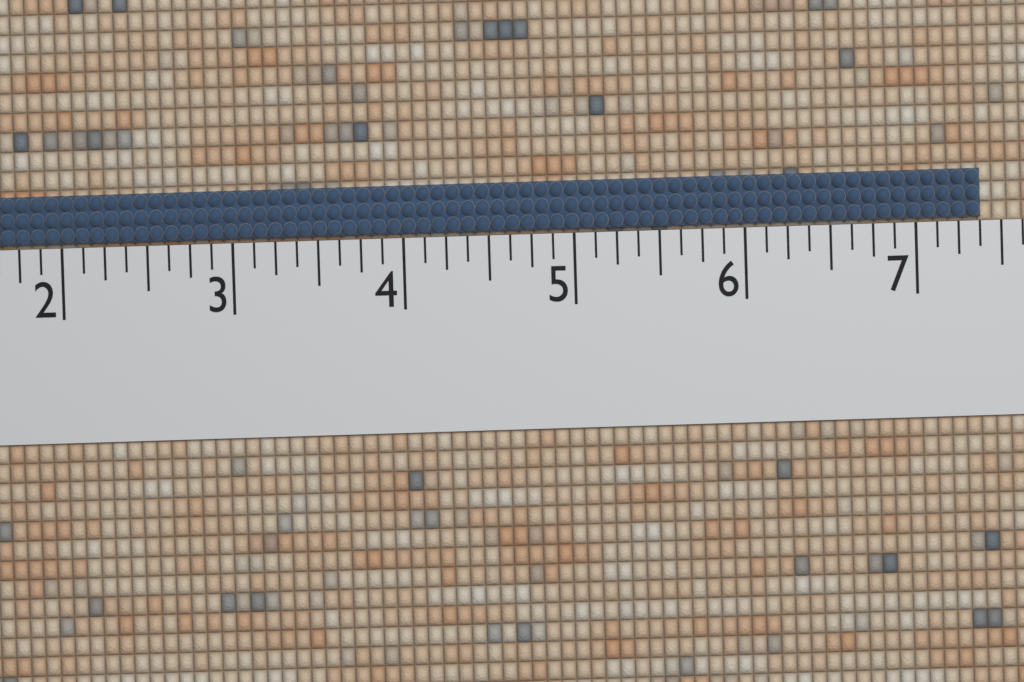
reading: 7.375 (no unit)
